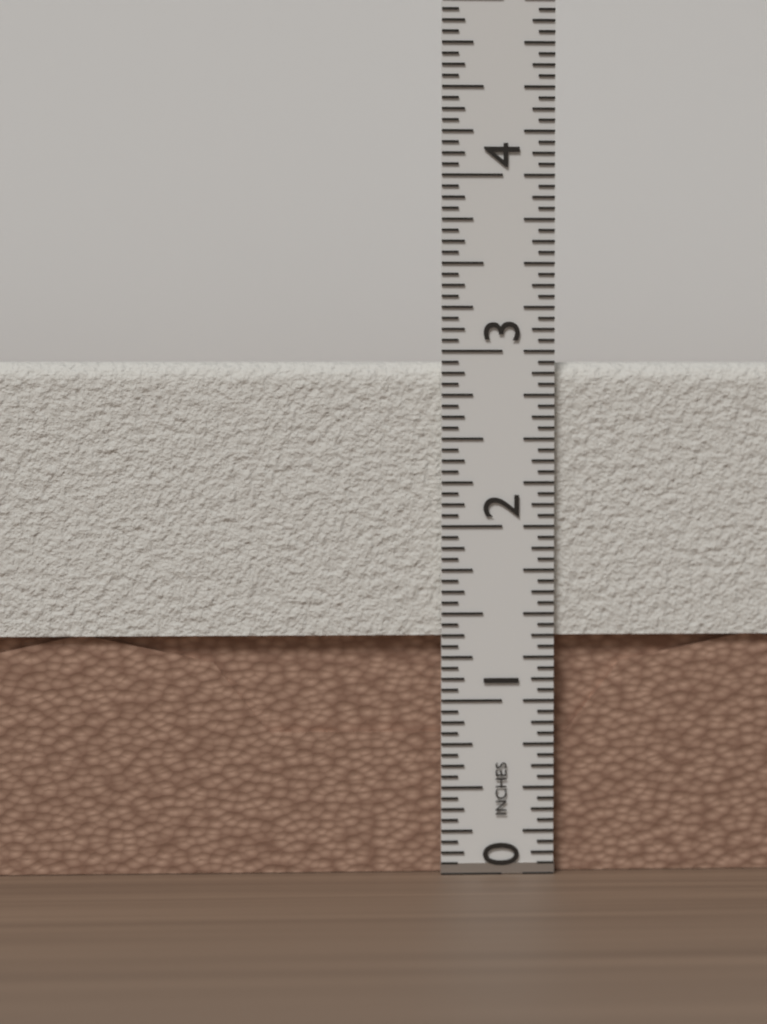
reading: 2.9375 in
